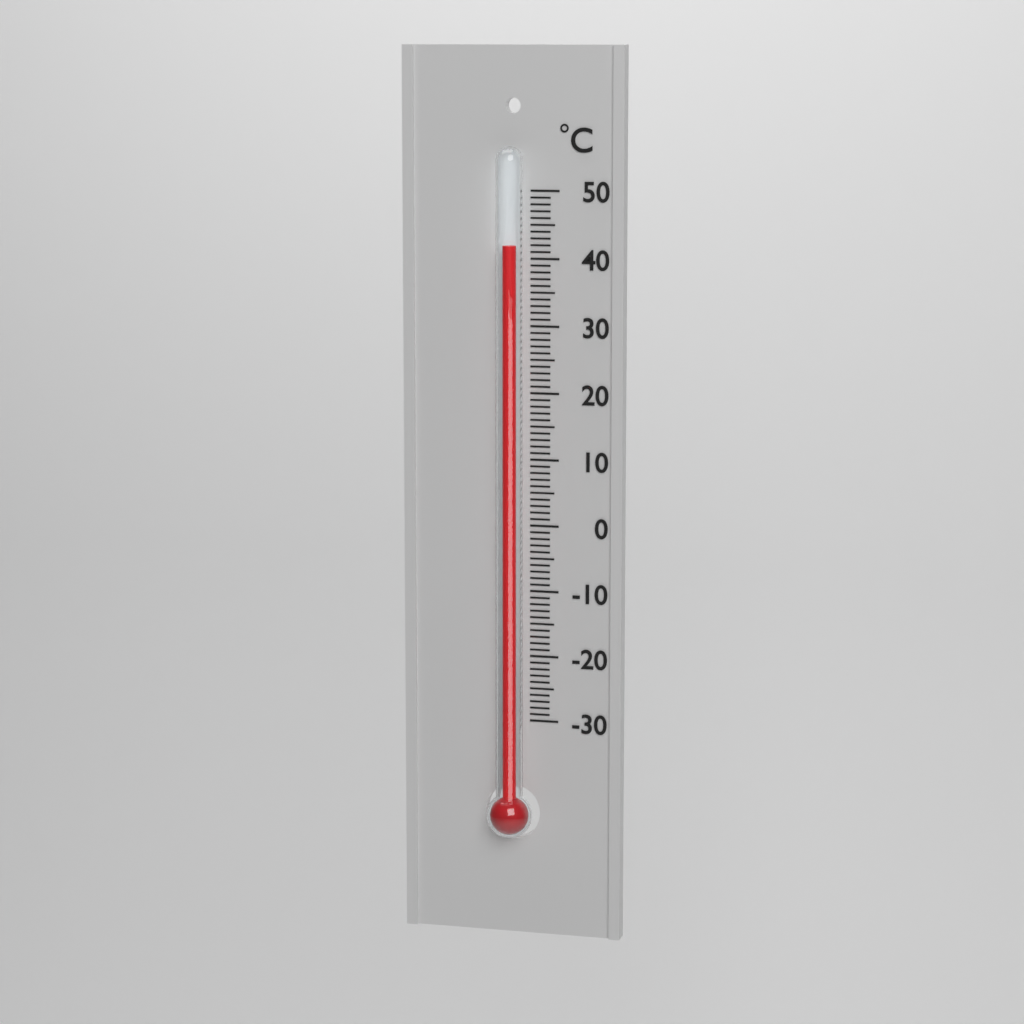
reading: 42 °C
